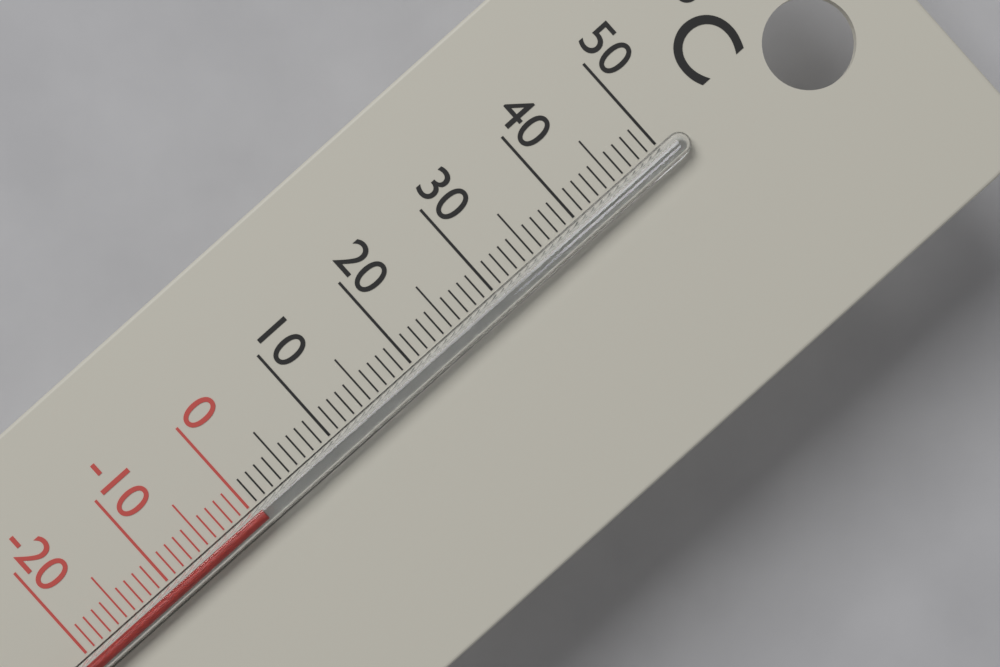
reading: 1 °C
